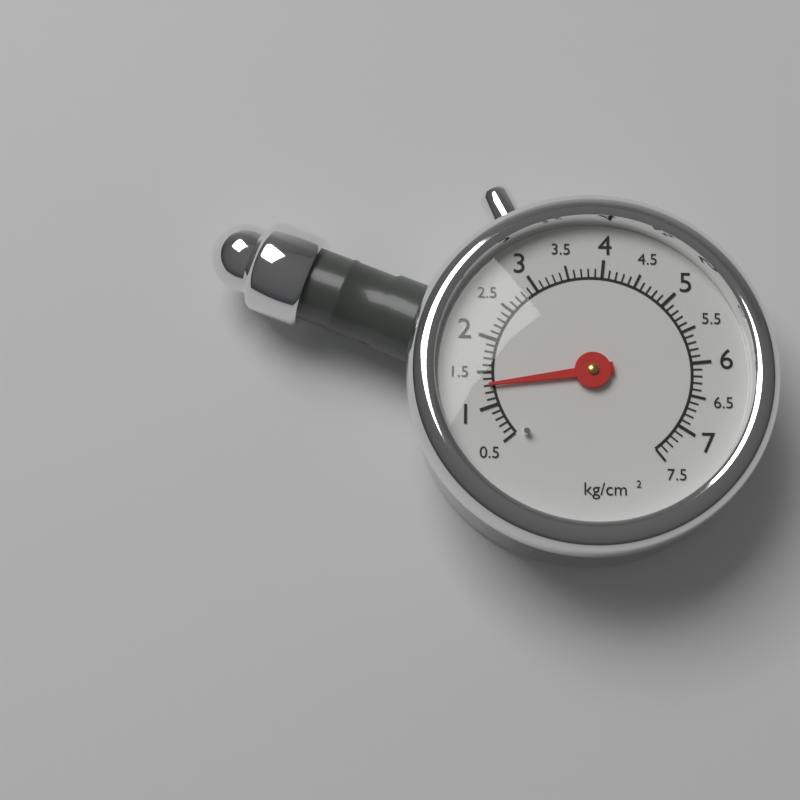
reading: 1.3 kg/cm²
